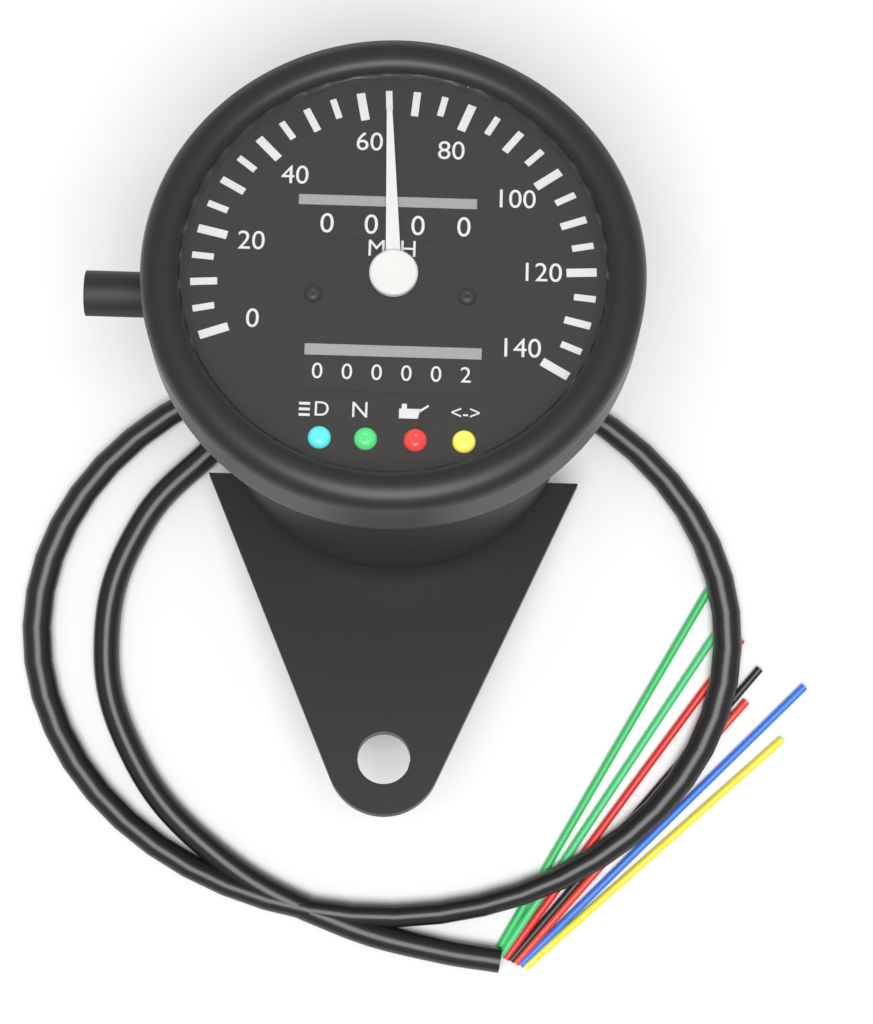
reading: 65 MPH
